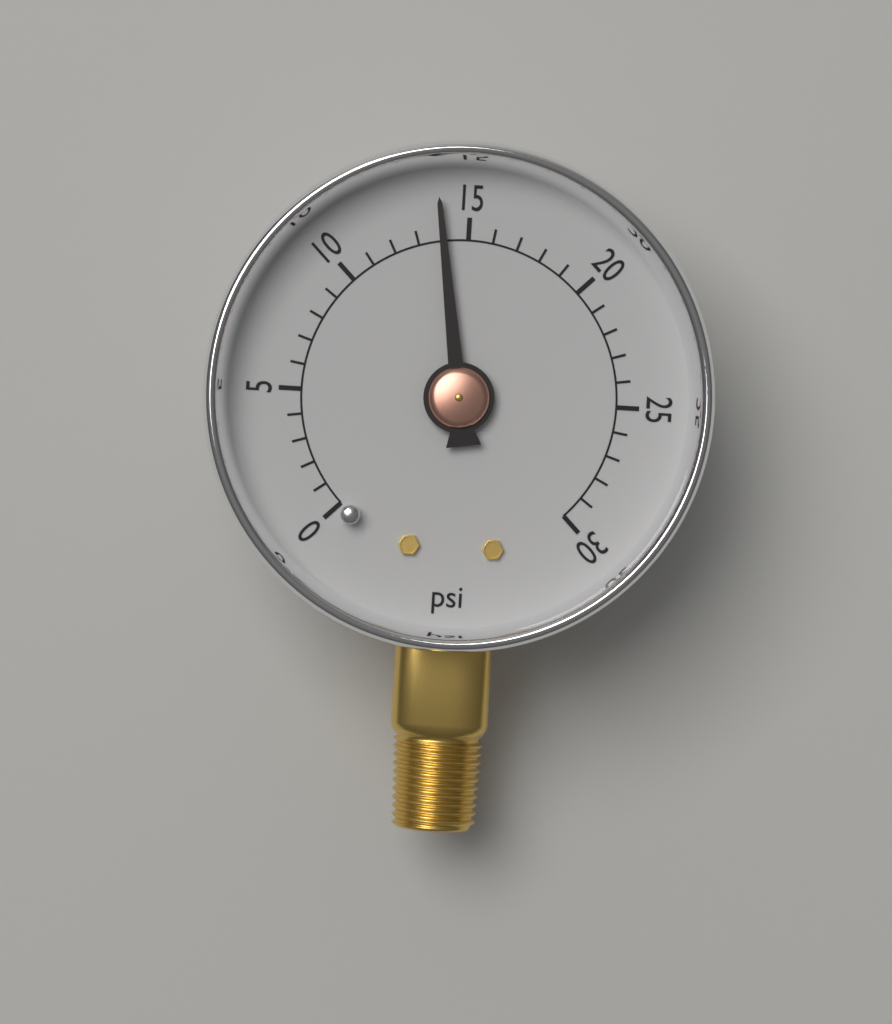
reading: 14 psi
